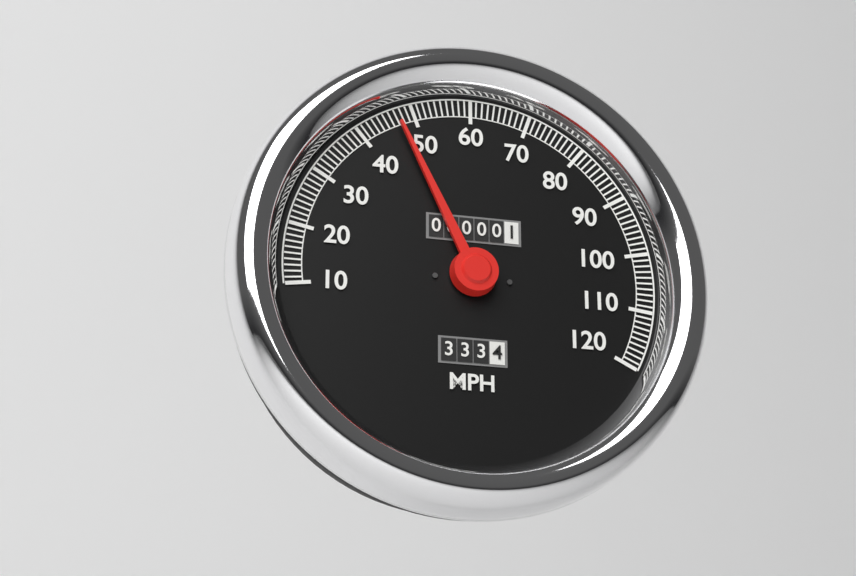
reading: 47 MPH
